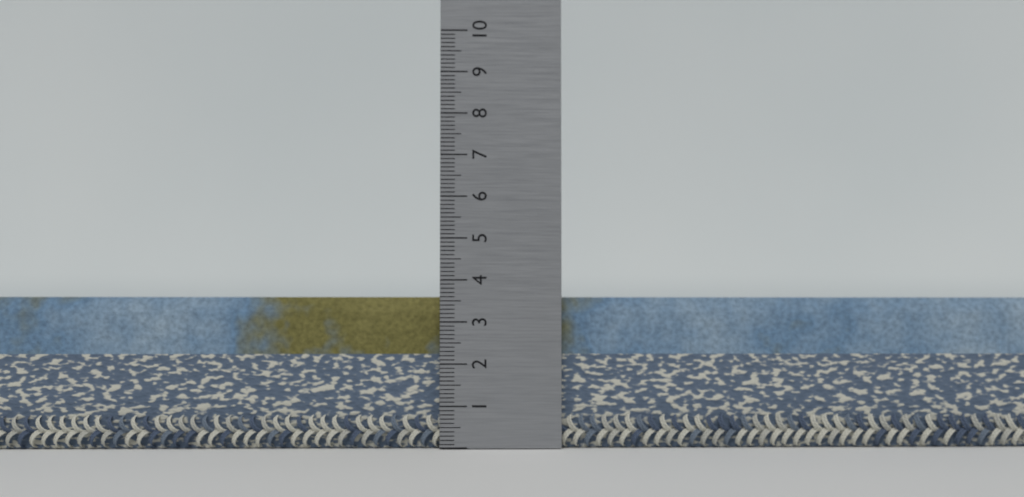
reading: 3.6 (no unit)
